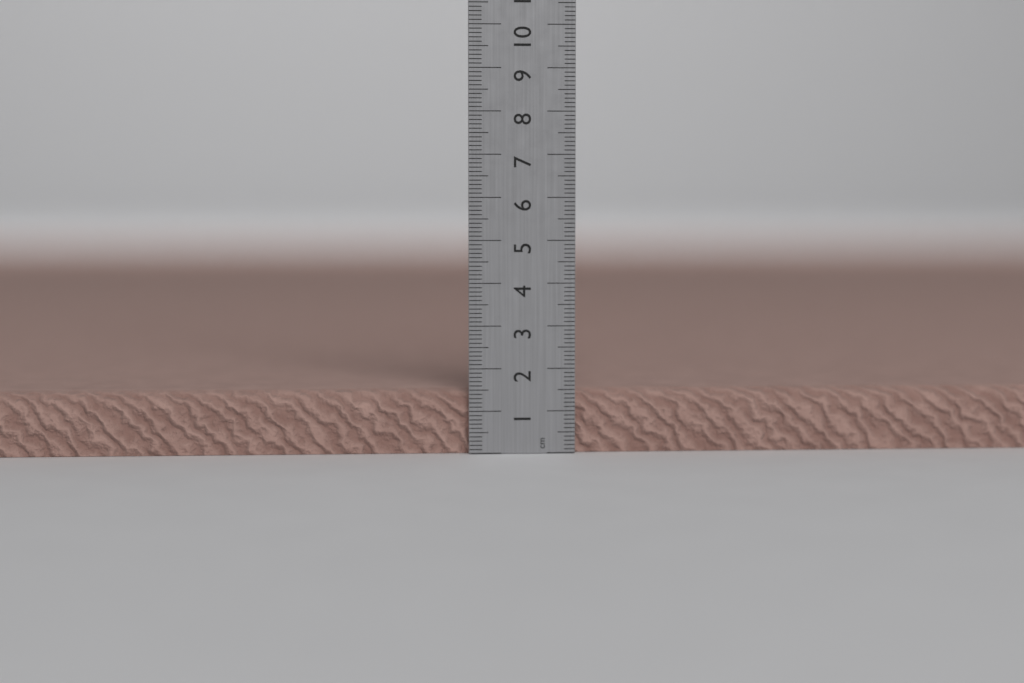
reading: 1.5 cm
